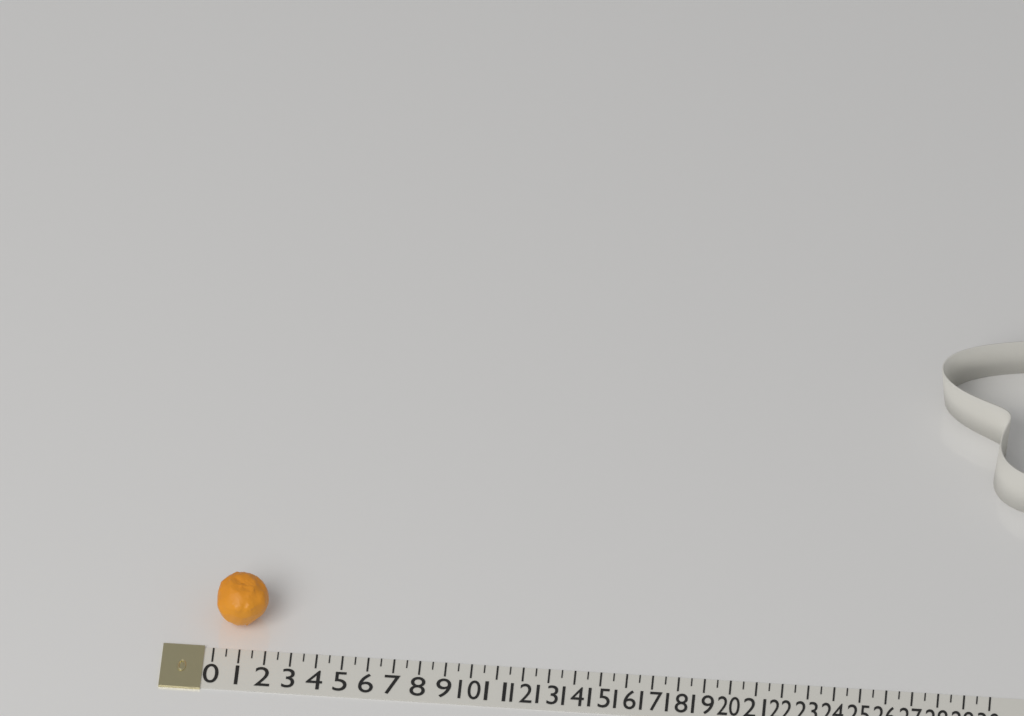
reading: 2.0 (no unit)
